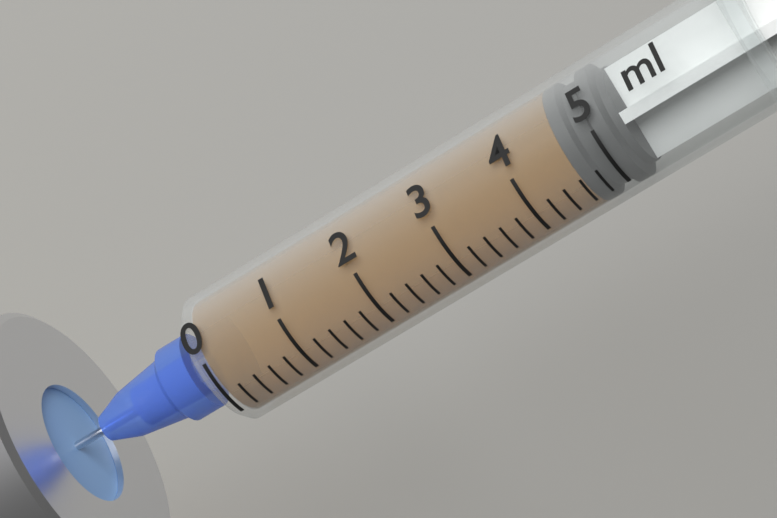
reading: 4.6 ml
